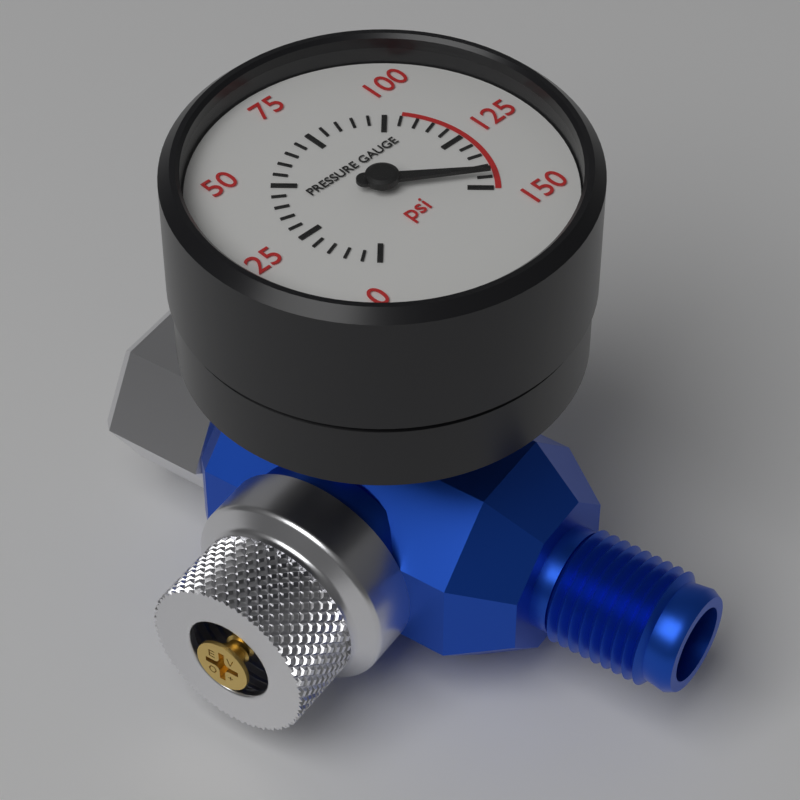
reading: 145 psi
